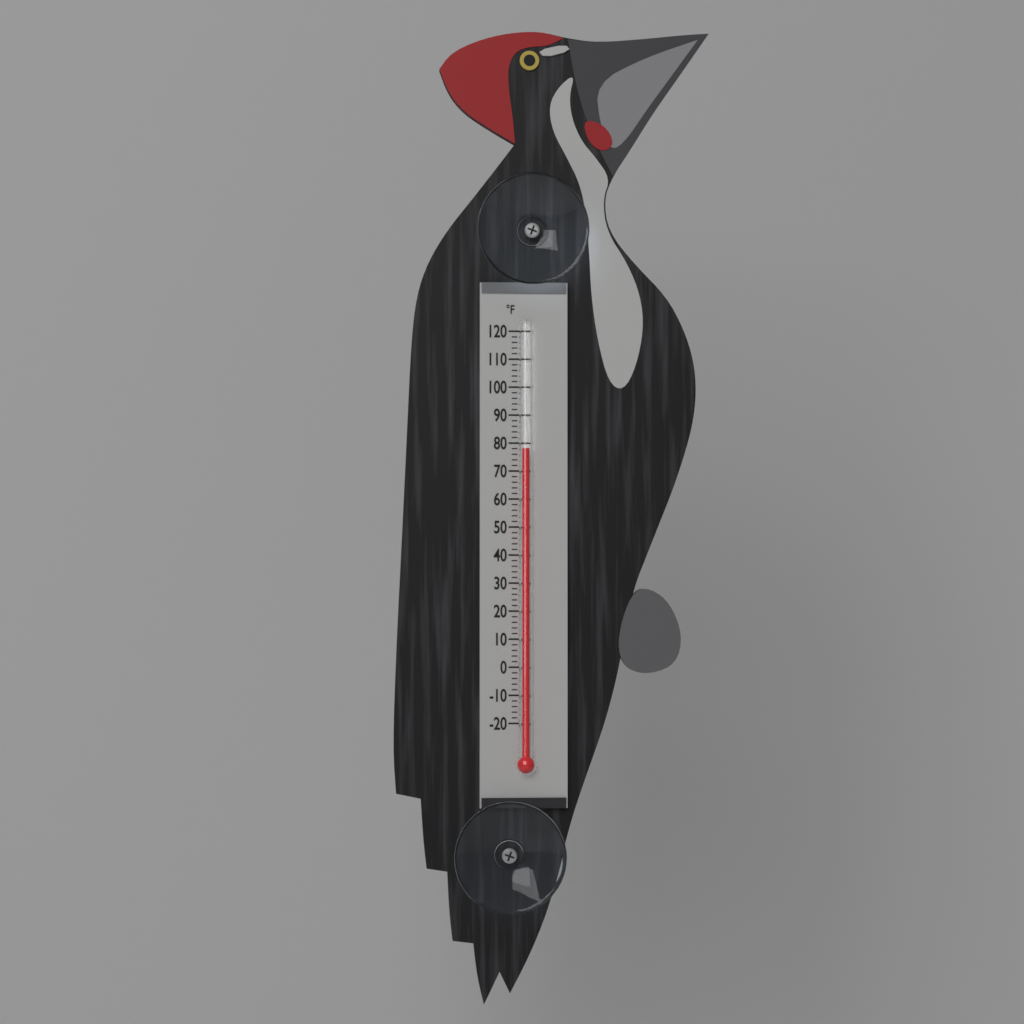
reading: 78 °F
